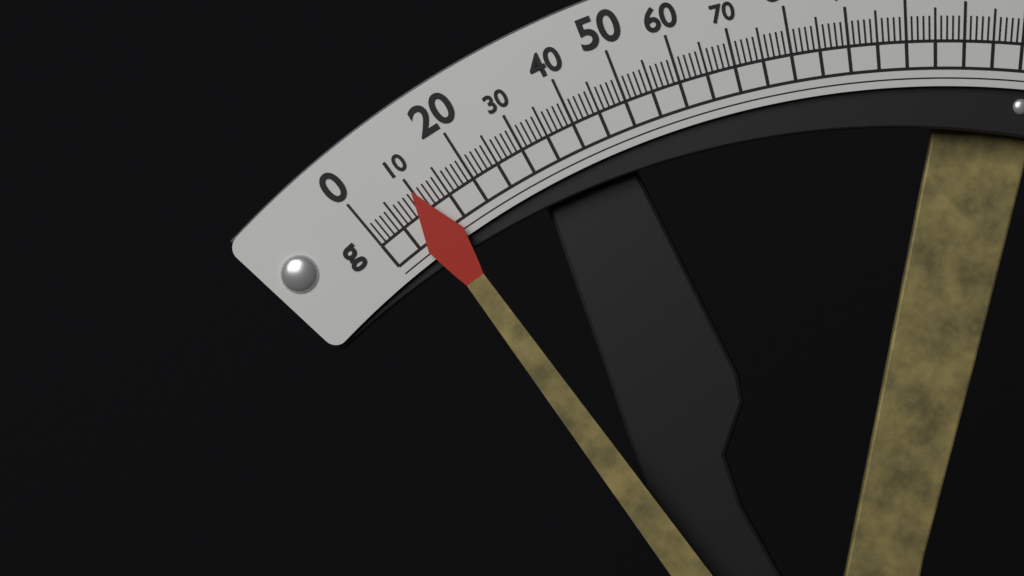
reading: 10 g
